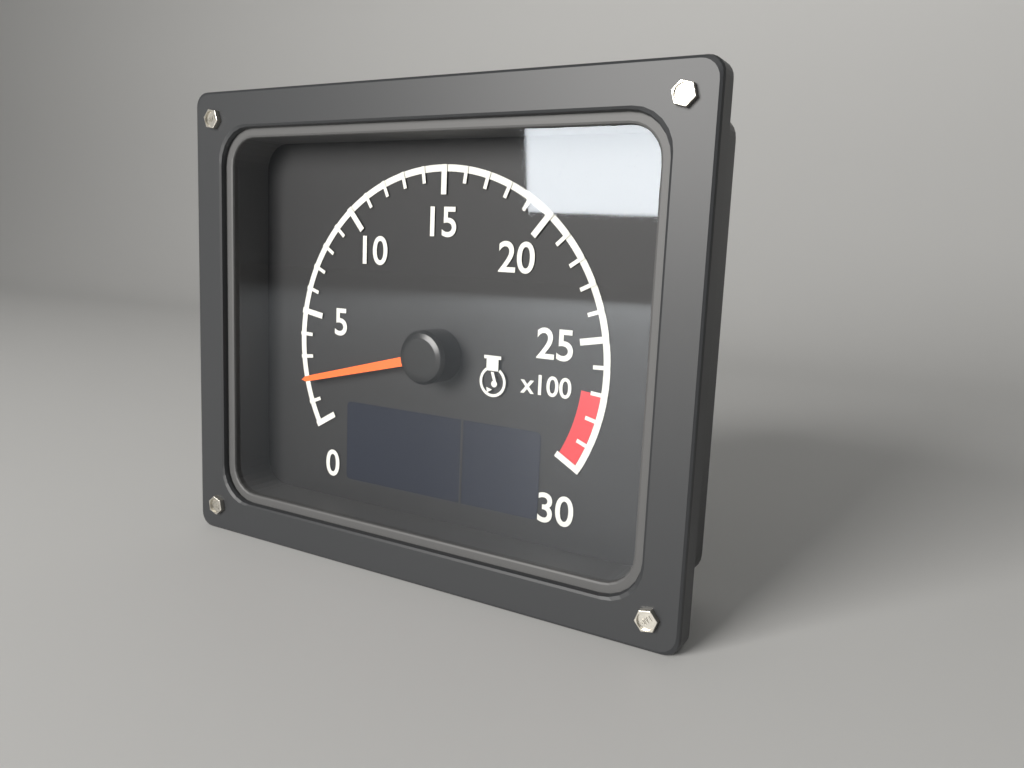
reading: 200 (no unit)
